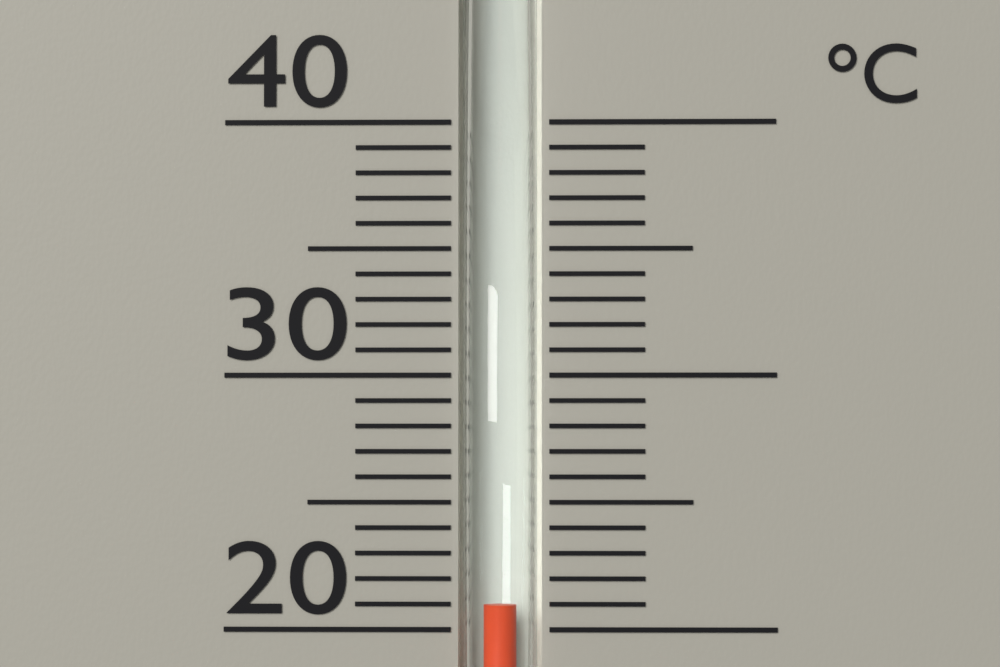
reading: 21 °C
